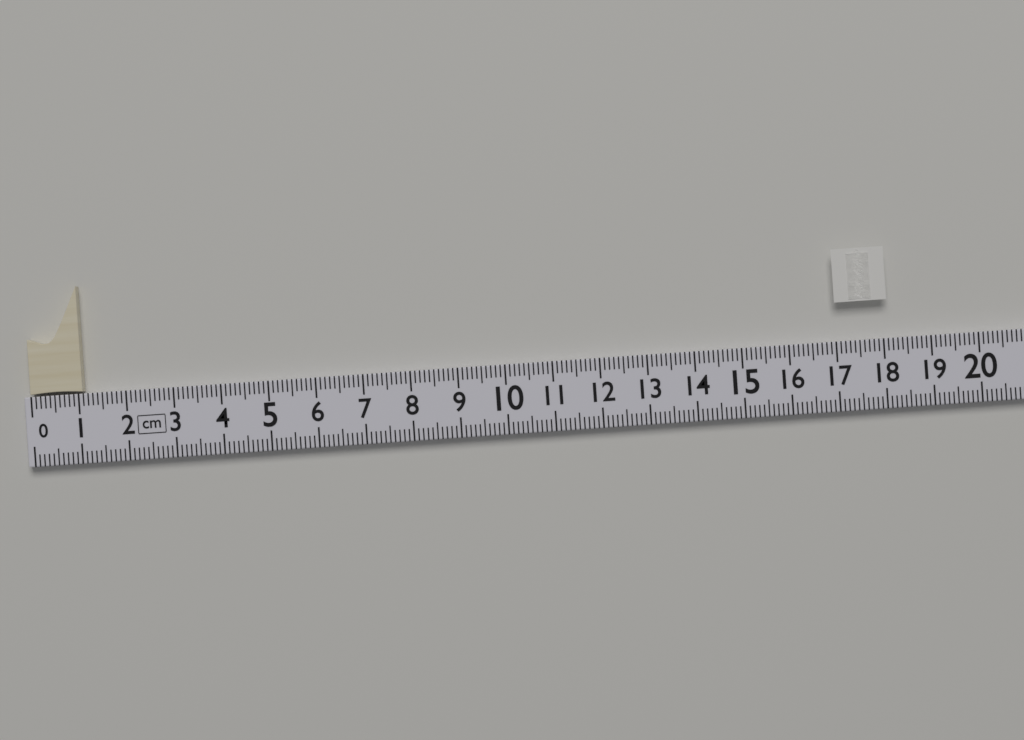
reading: 1.1 cm
